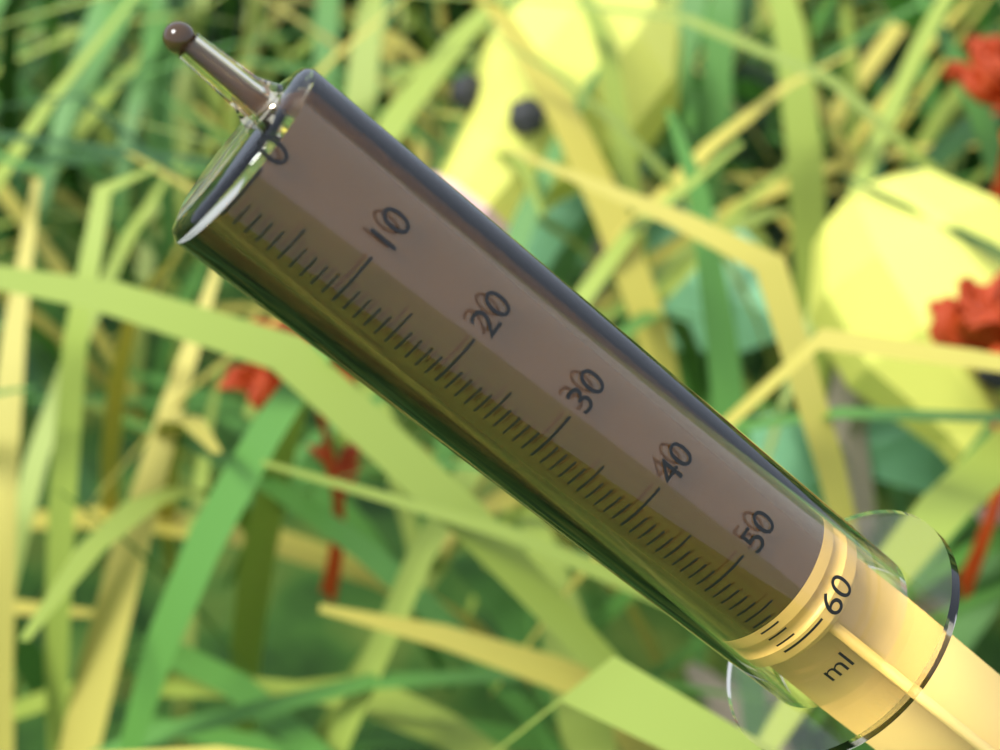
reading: 57 ml
